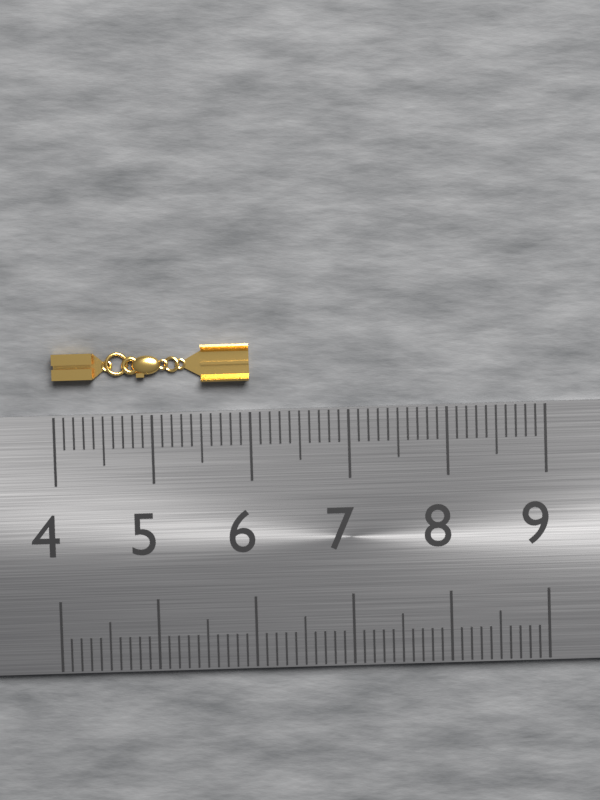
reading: 6.0 (no unit)
